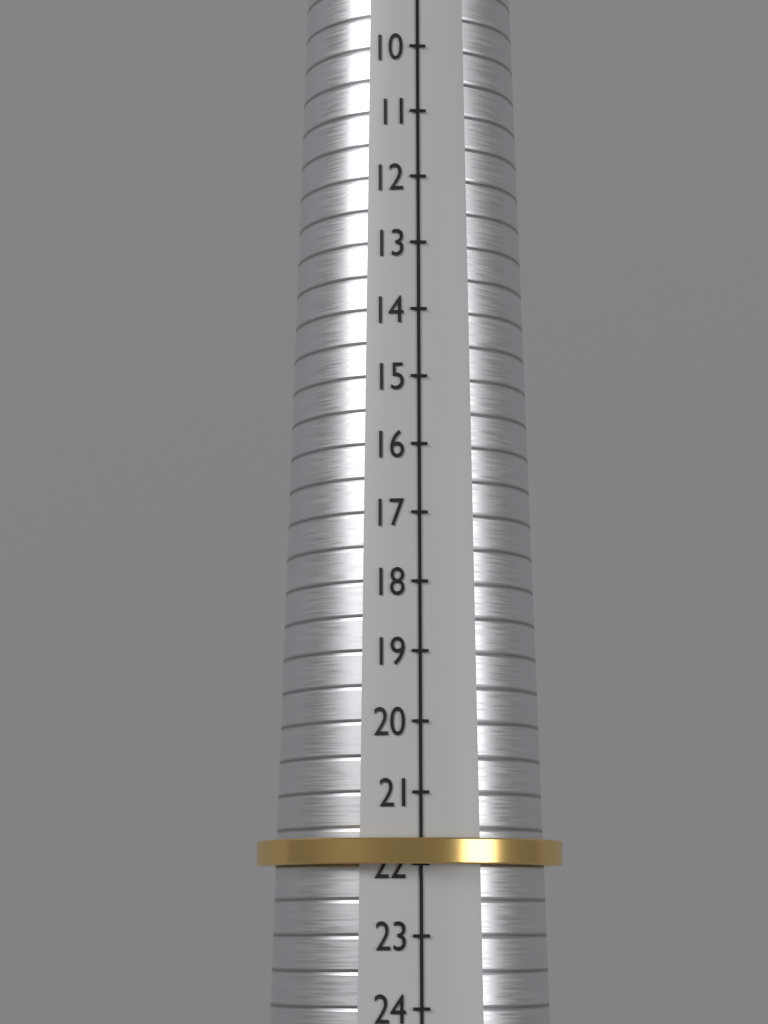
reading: 22 (no unit)
